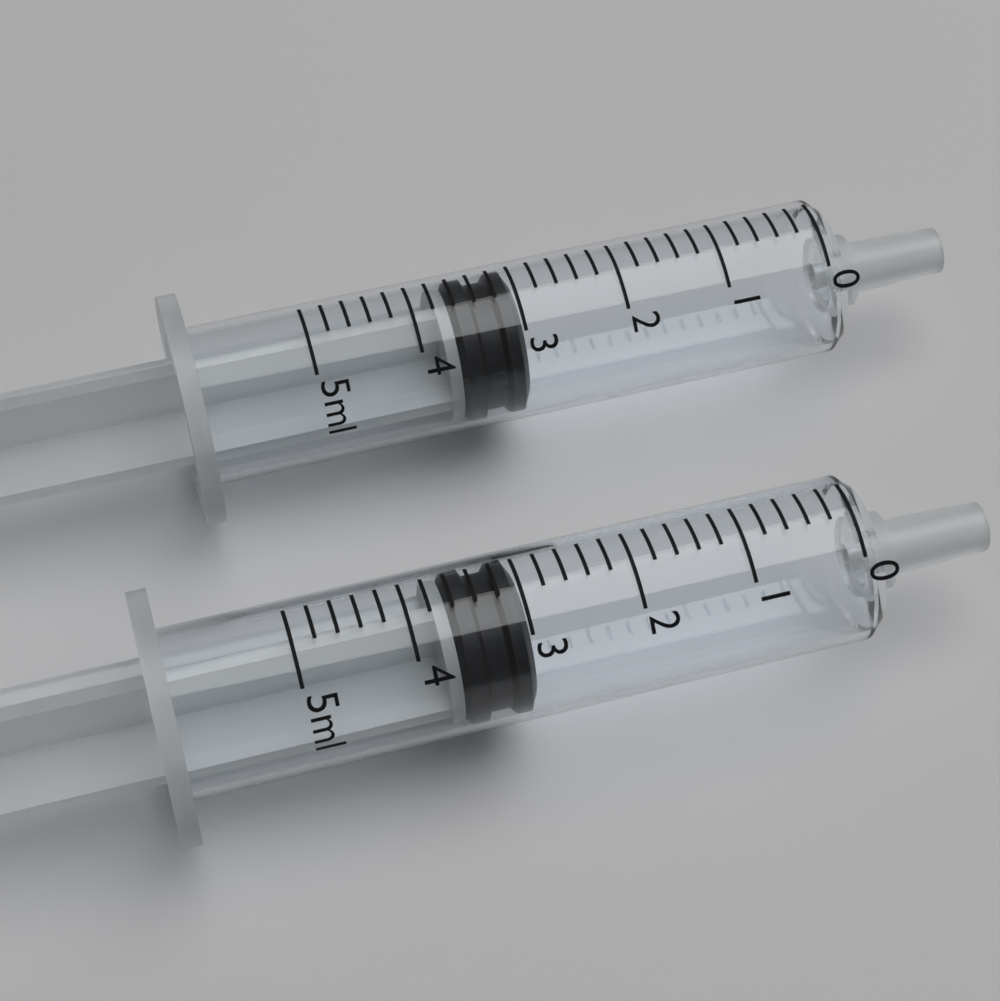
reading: 3.0 ml
